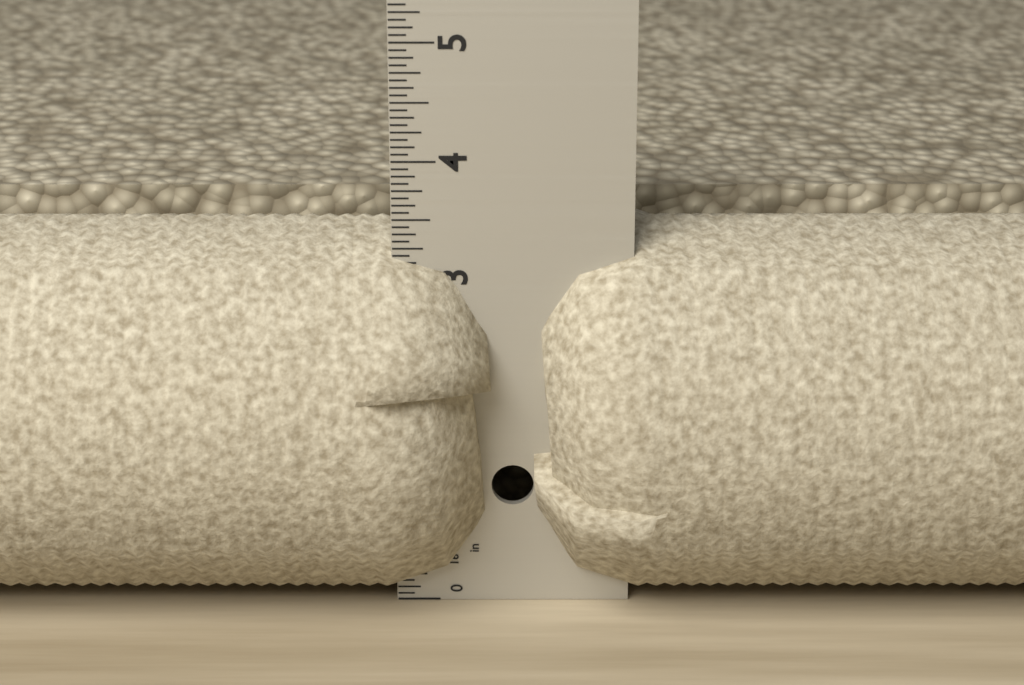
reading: 3.3750 in
